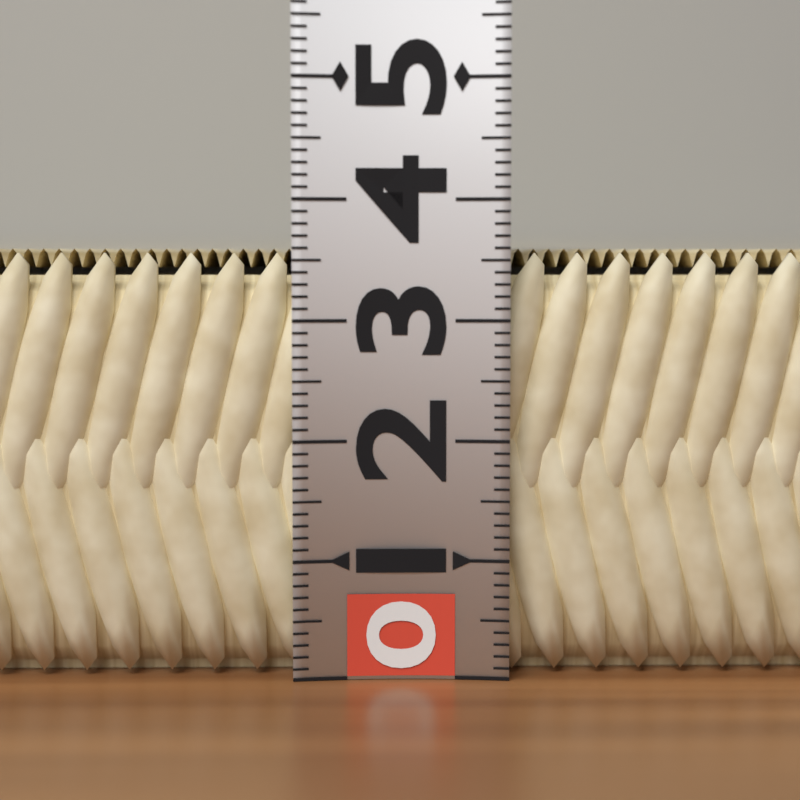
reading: 3.6 (no unit)
